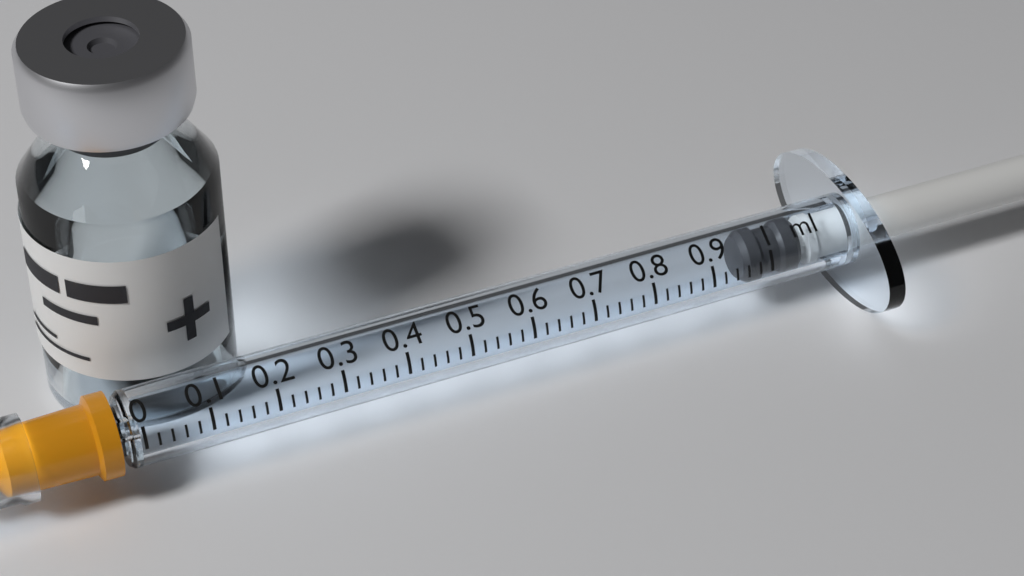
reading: 0.96 ml
